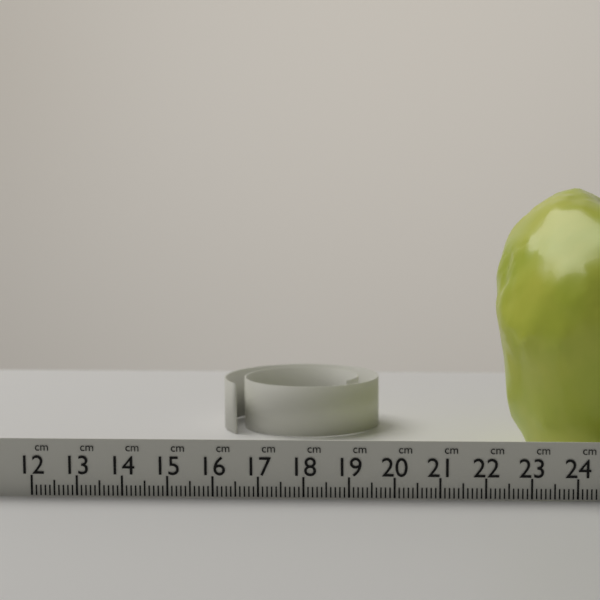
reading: 22.3 cm
